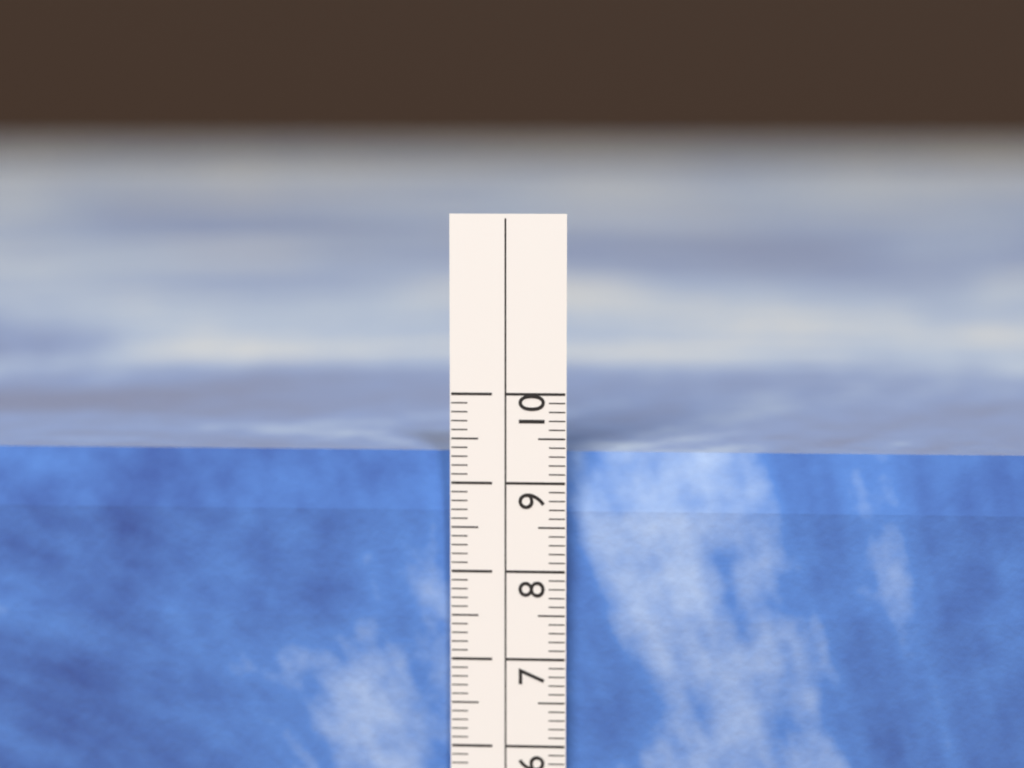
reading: 9.3 cm
